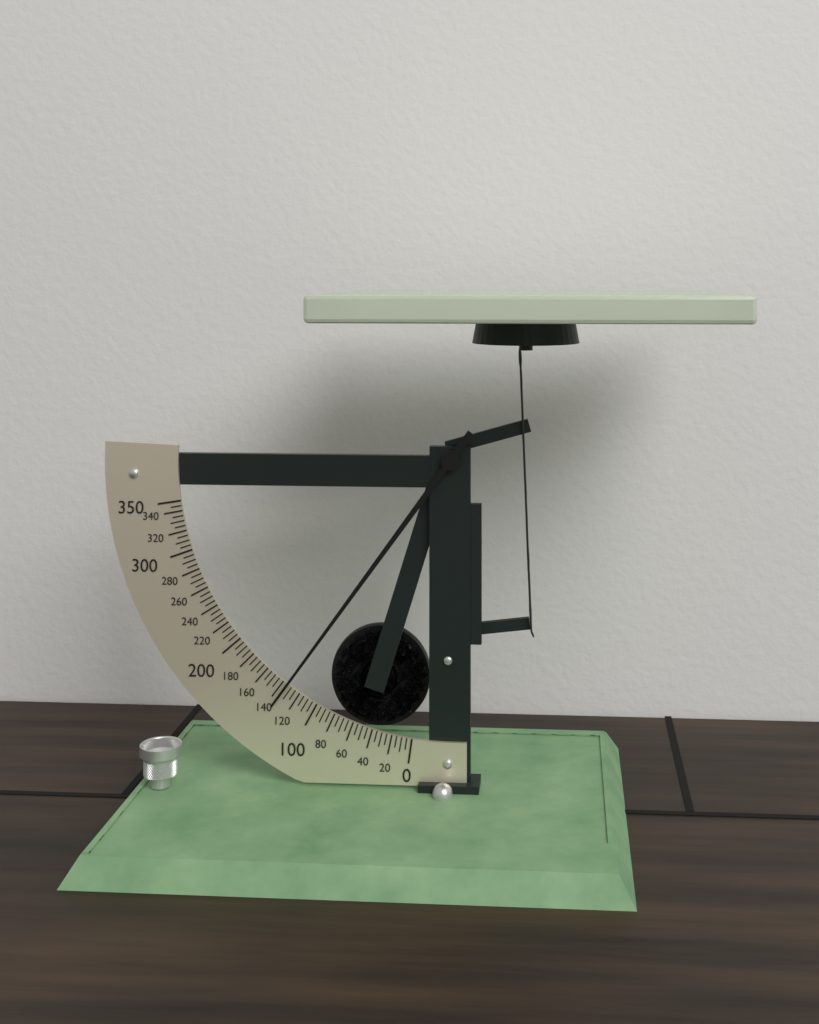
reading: 135 (no unit)
